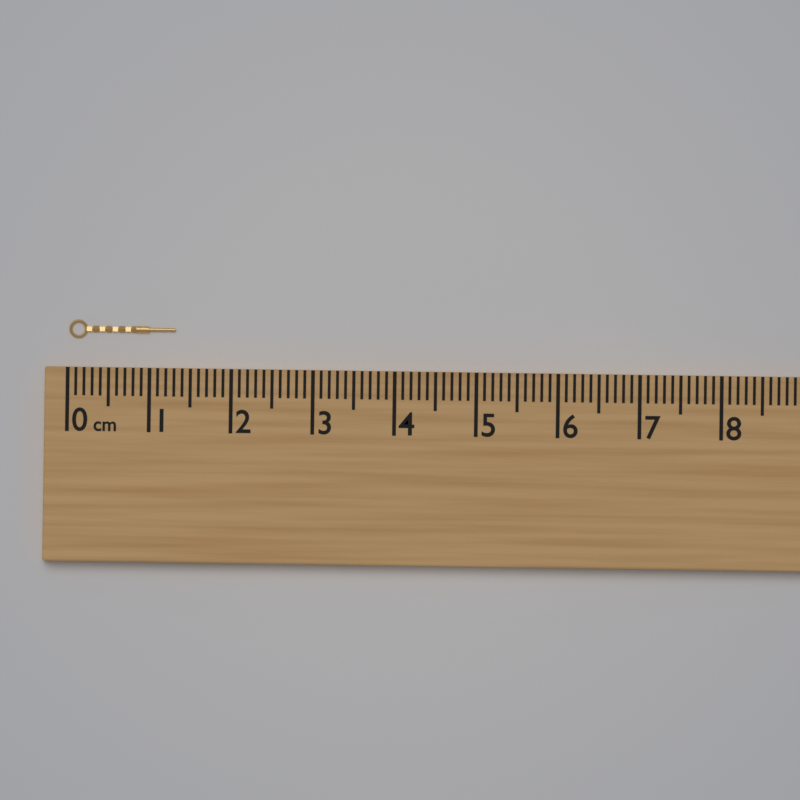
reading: 1.3 cm
